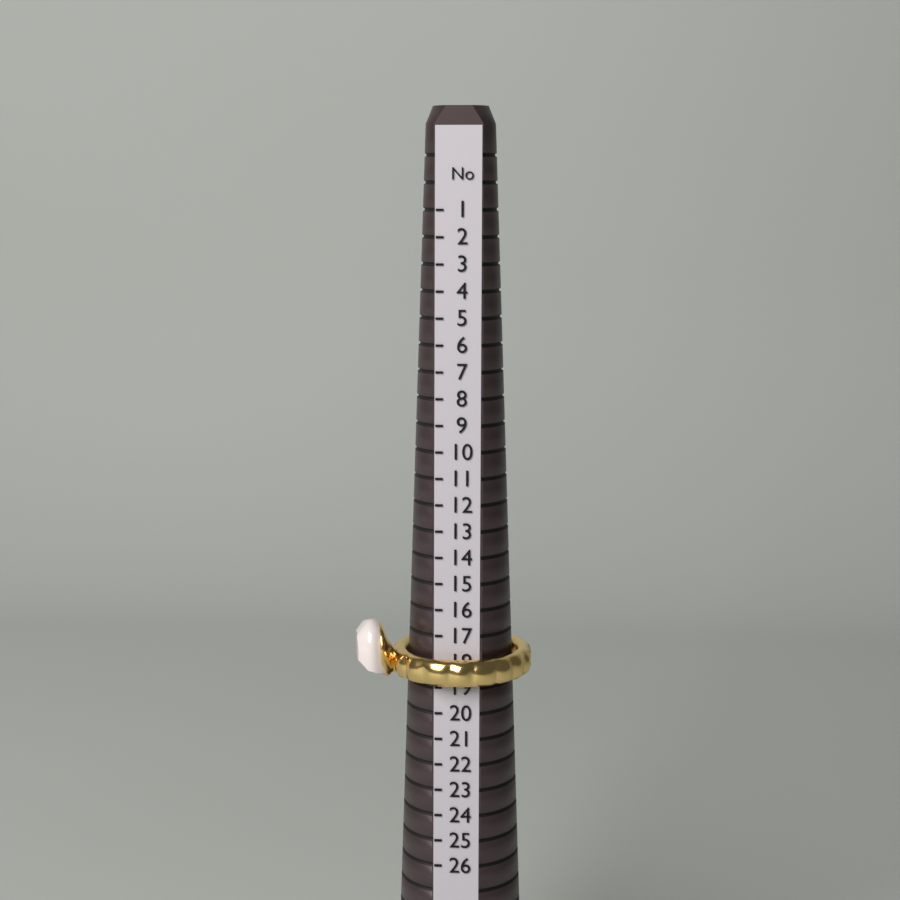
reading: 19 (no unit)
